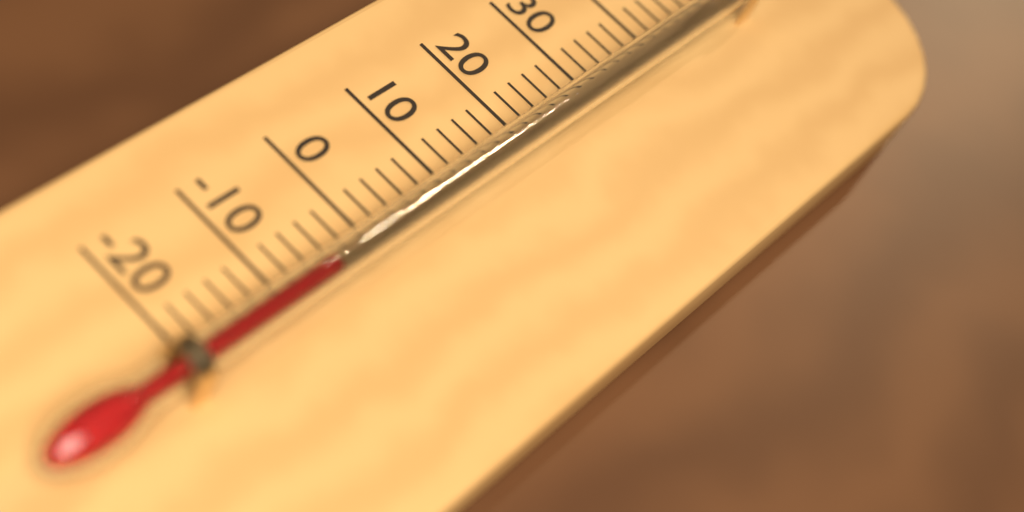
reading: -6 °C
